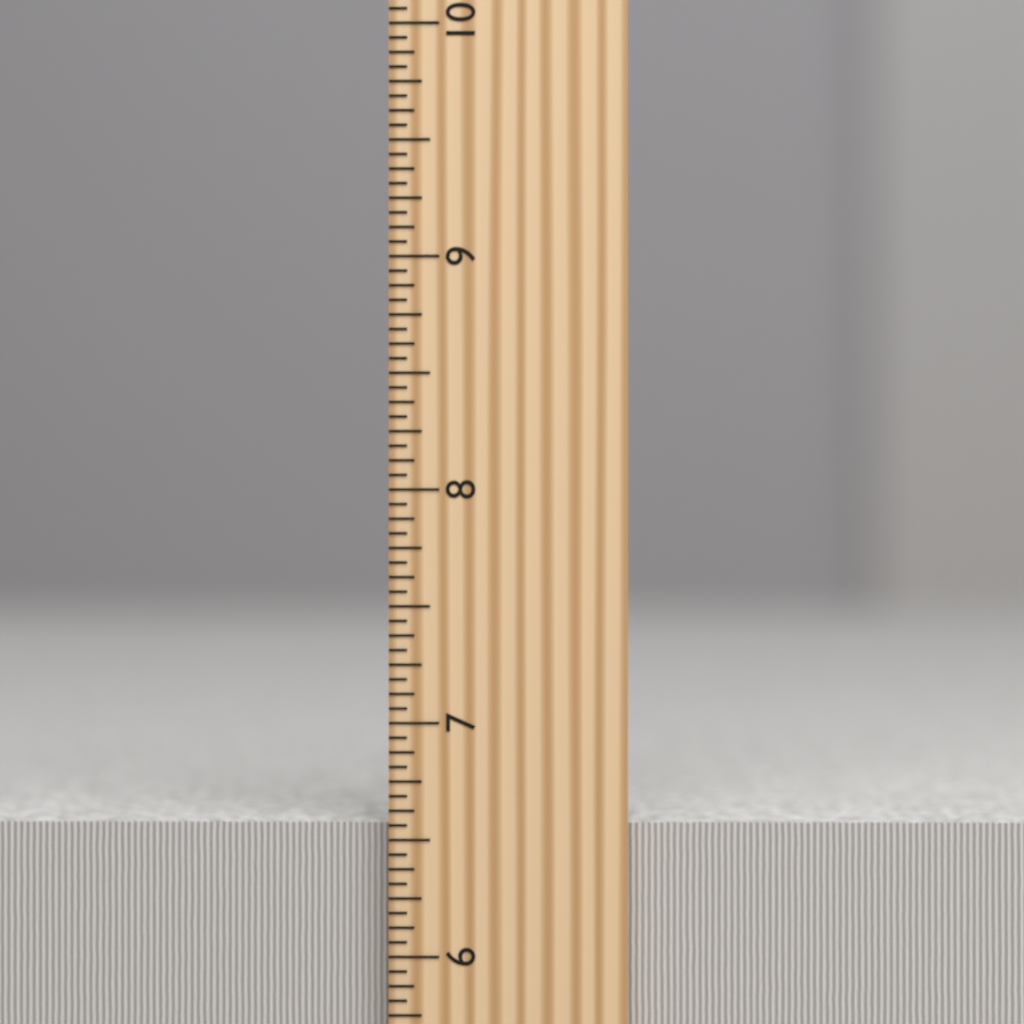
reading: 6.5625 inch
